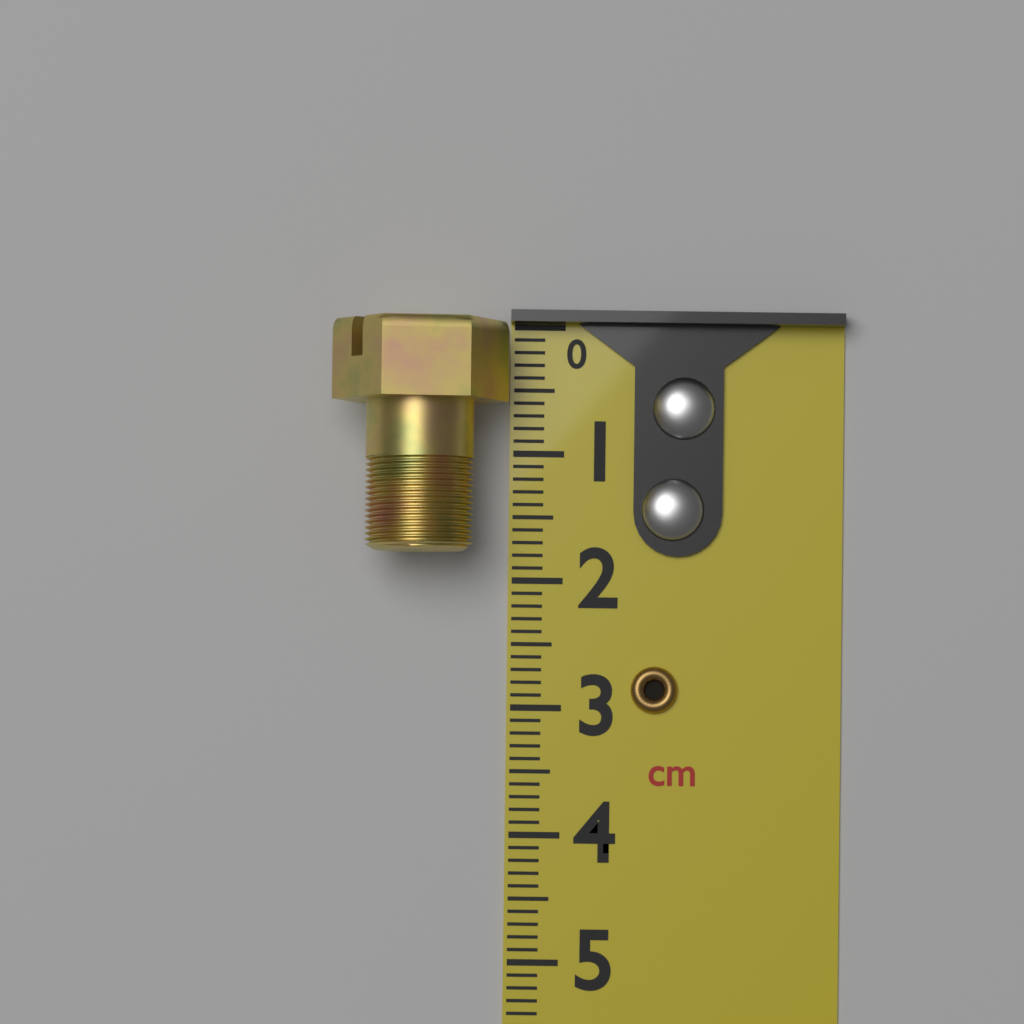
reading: 1.8 cm
